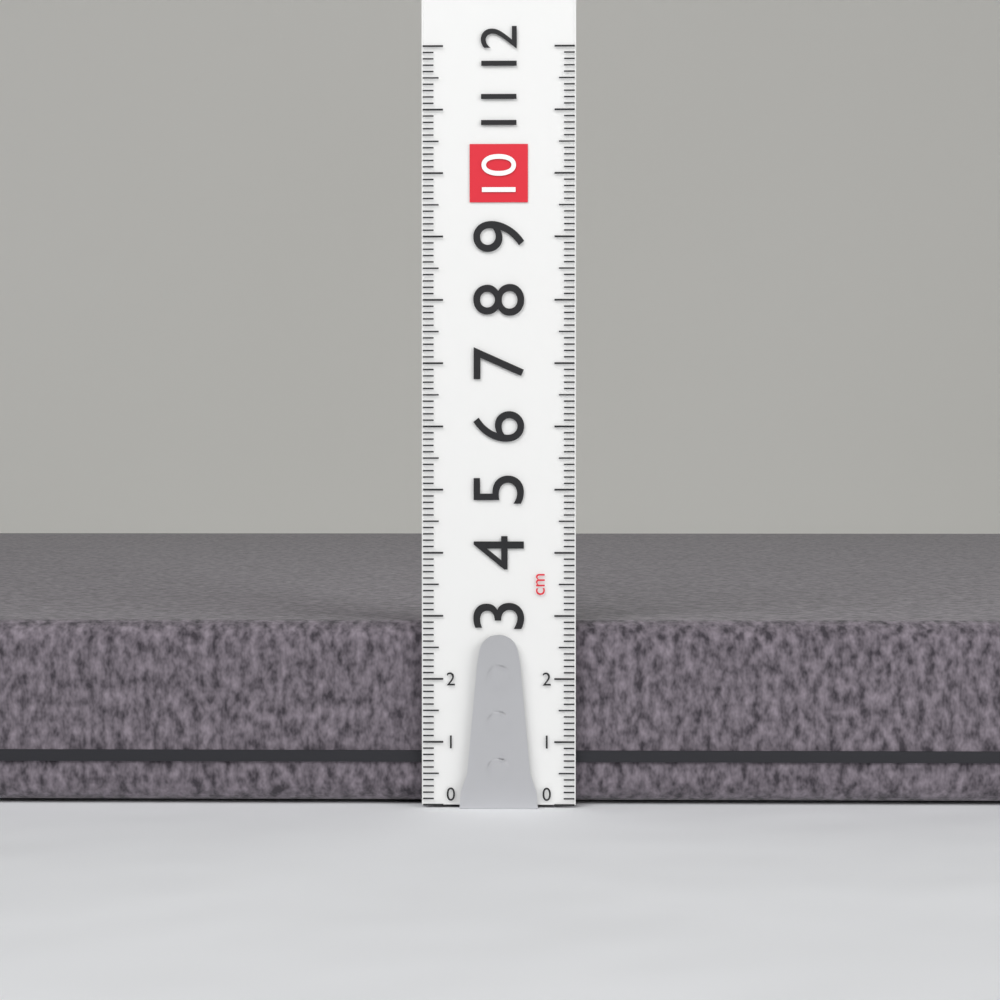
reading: 2.9 cm
